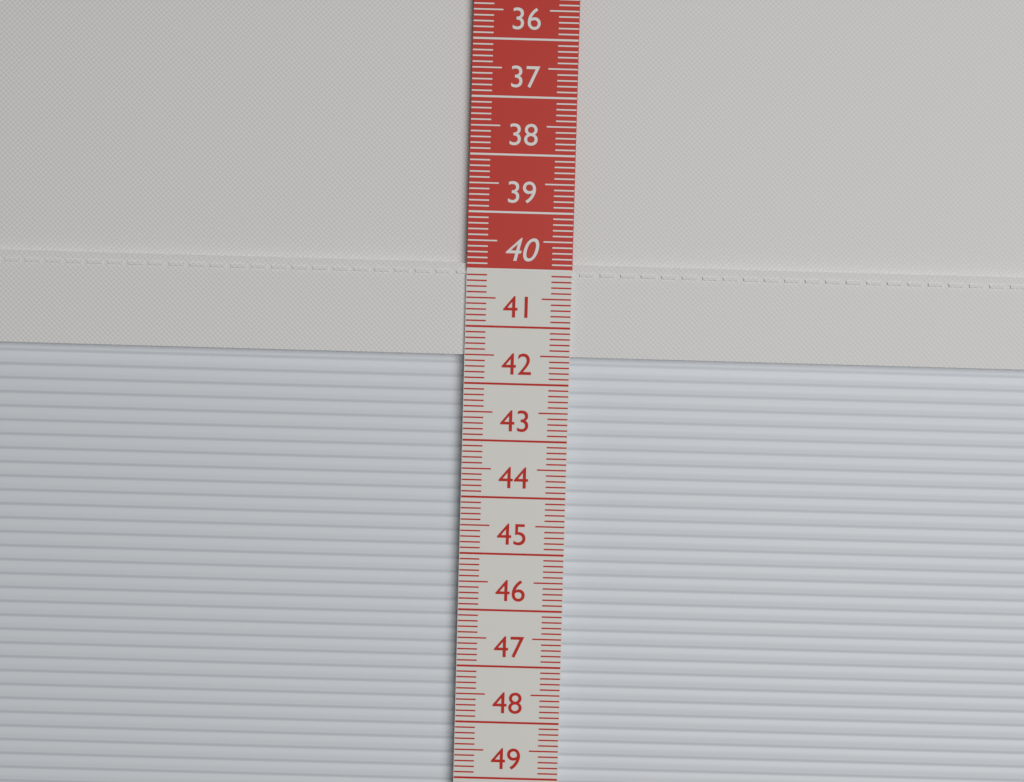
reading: 41.5 cm
